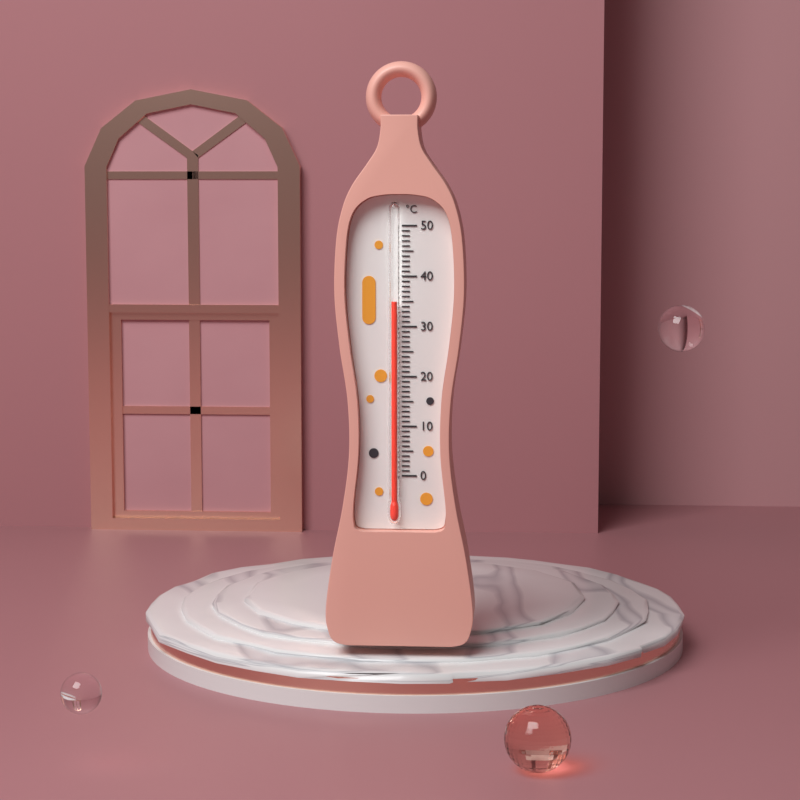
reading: 35 °C
